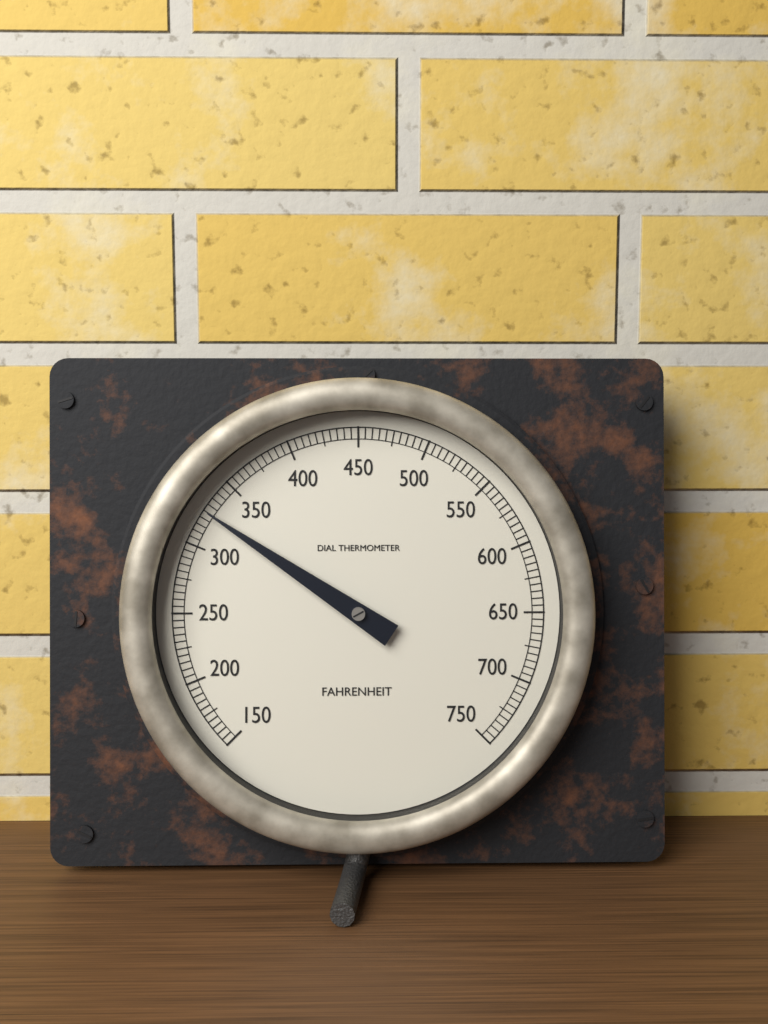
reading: 325 °F
